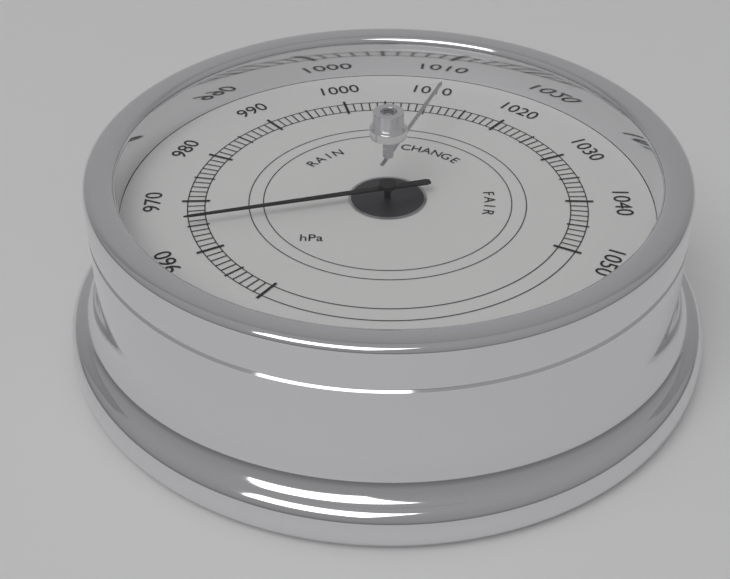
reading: 965 hPa
